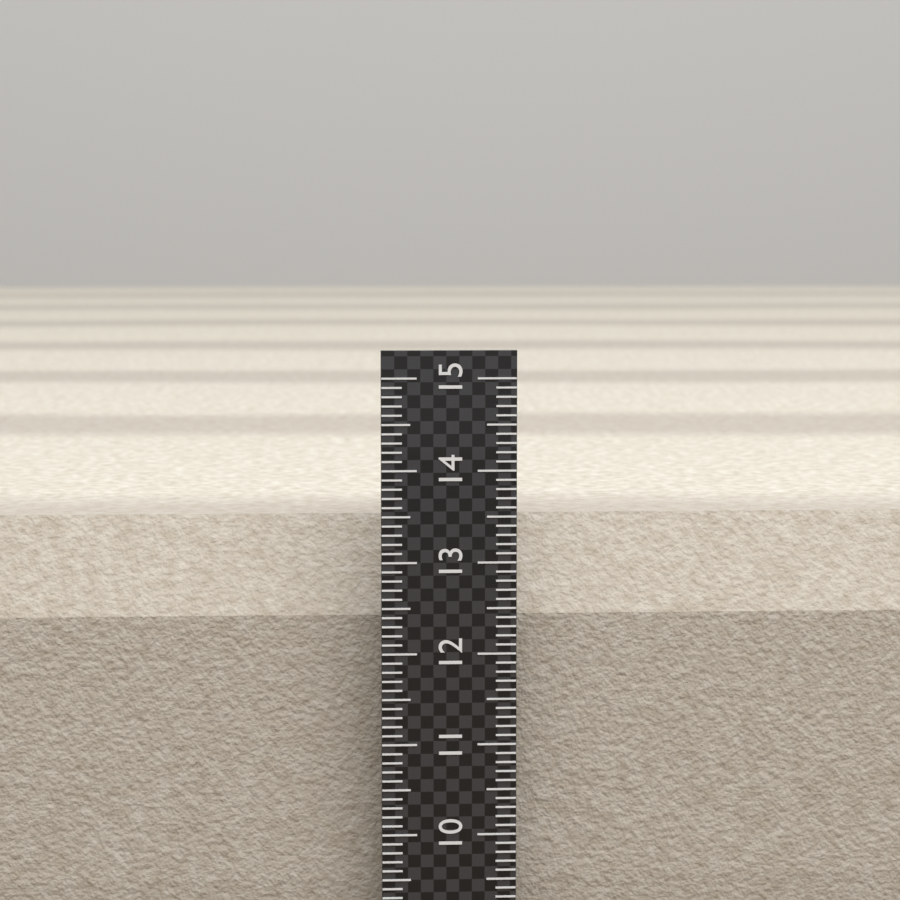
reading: 13.4 (no unit)
